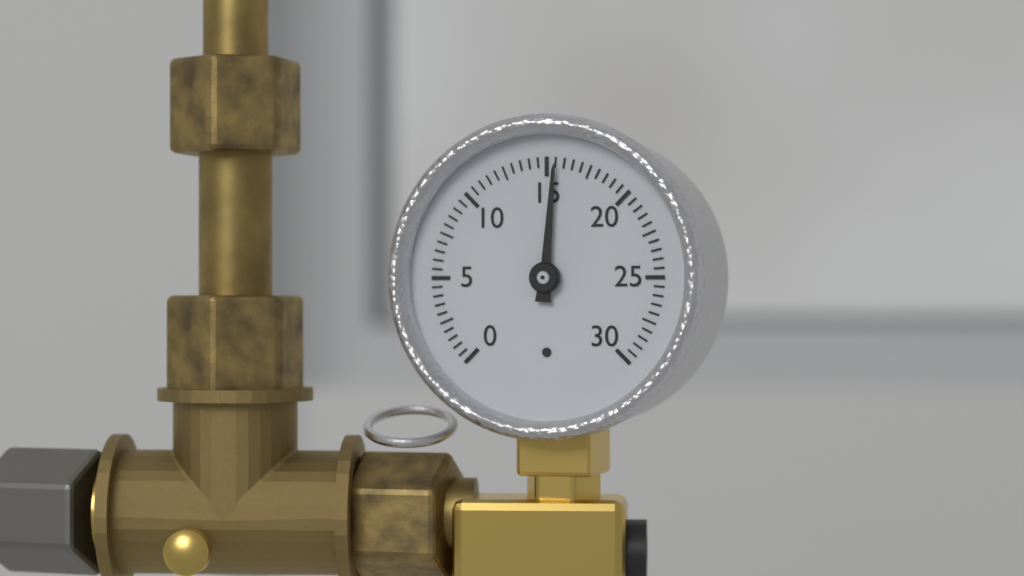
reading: 15.5 (no unit)
